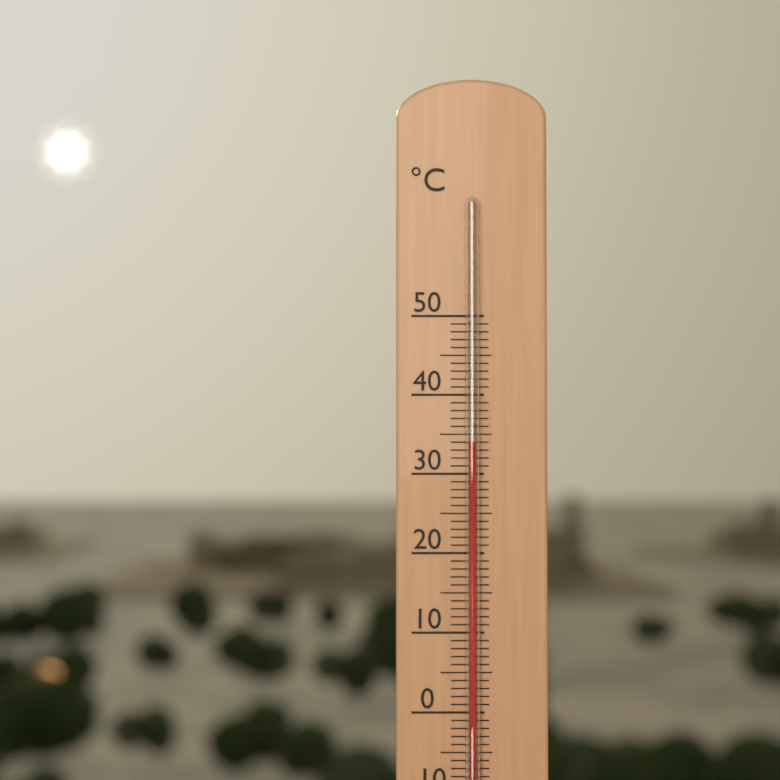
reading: 34 °C
